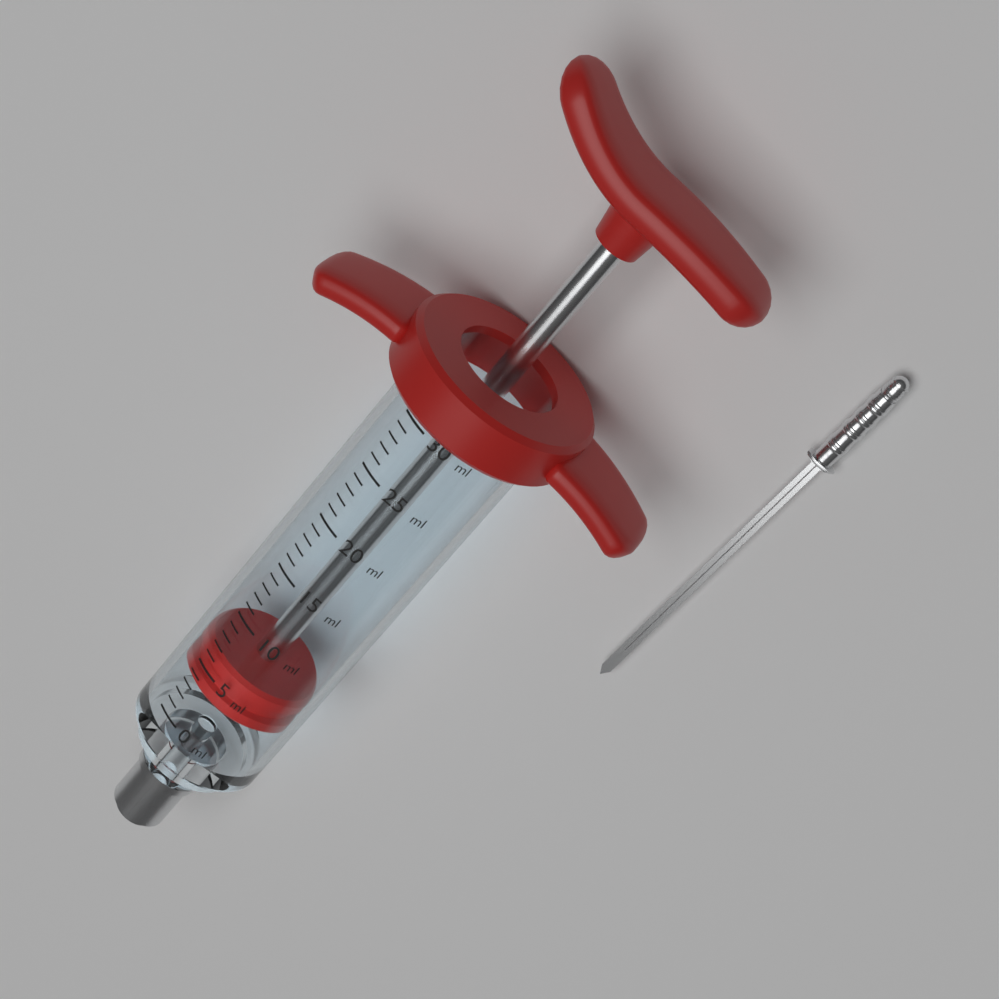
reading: 3 ml
